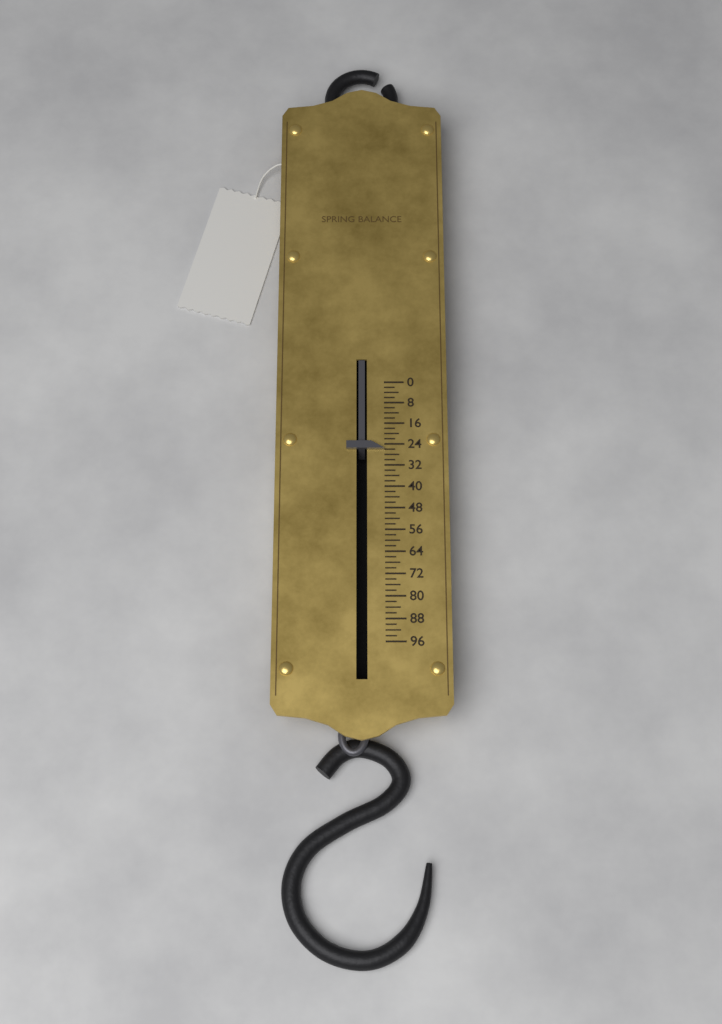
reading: 26 (no unit)
